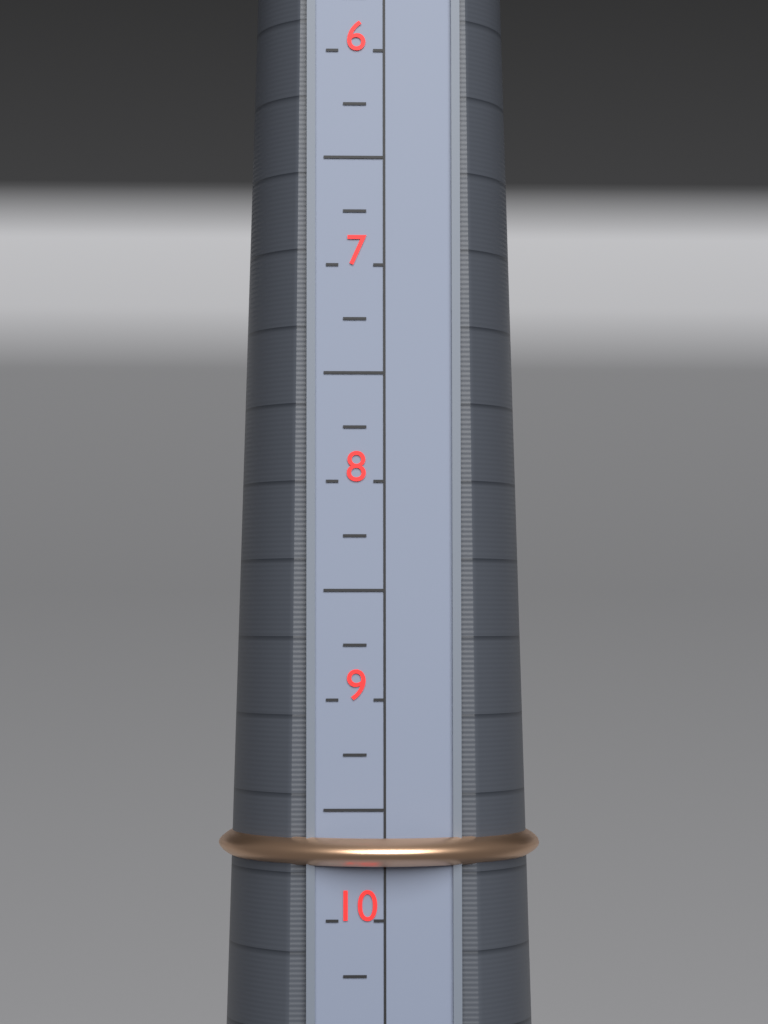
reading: 9.75 (no unit)
